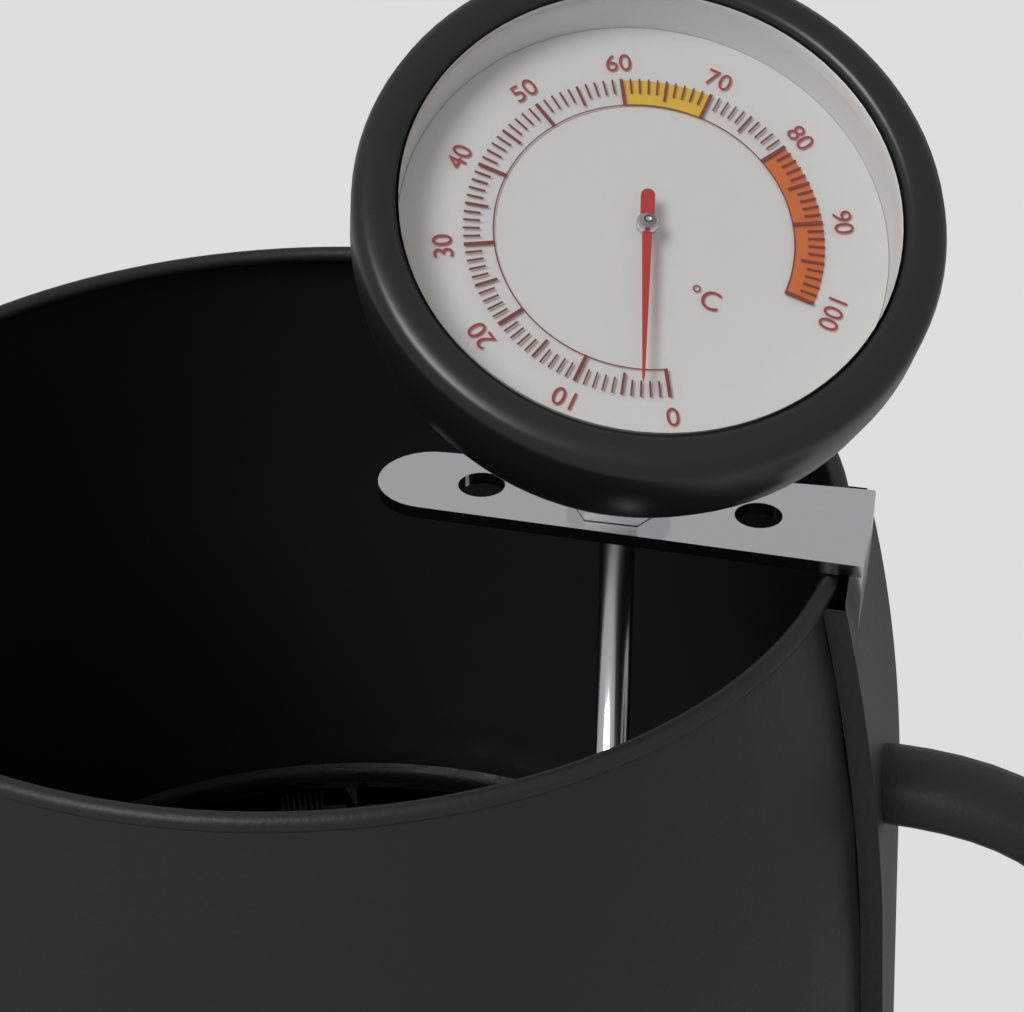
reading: 3 °C
